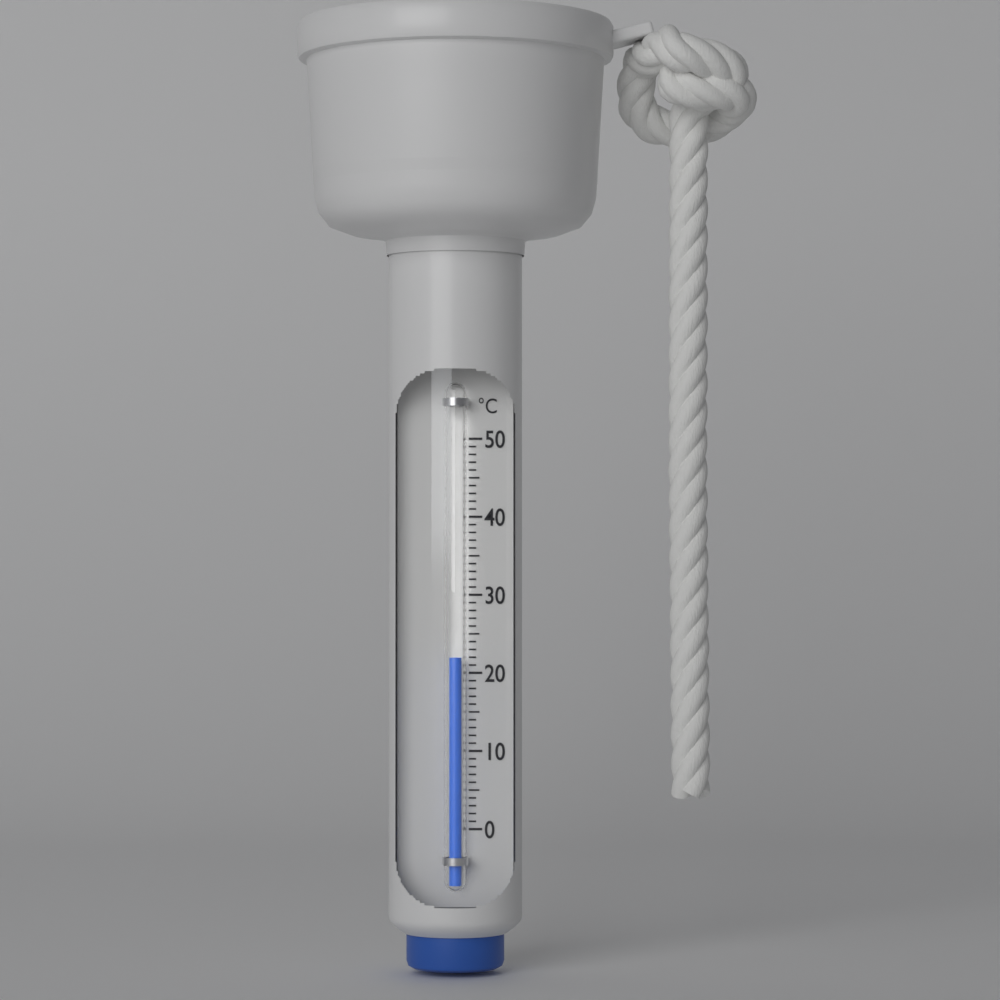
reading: 22 °C
